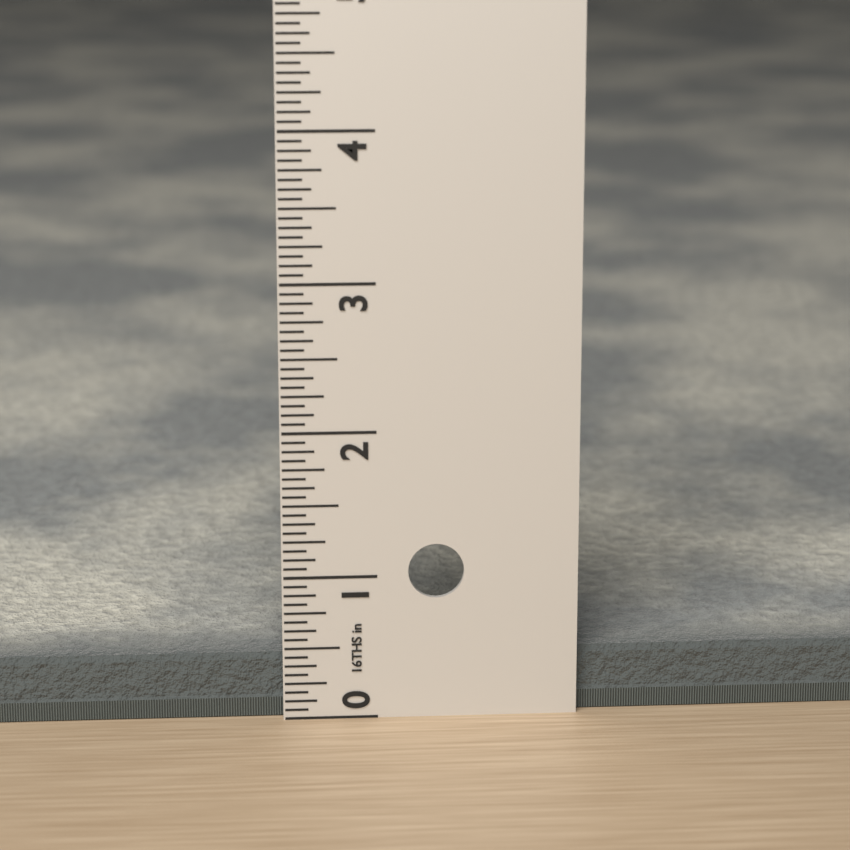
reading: 0.4375 in
